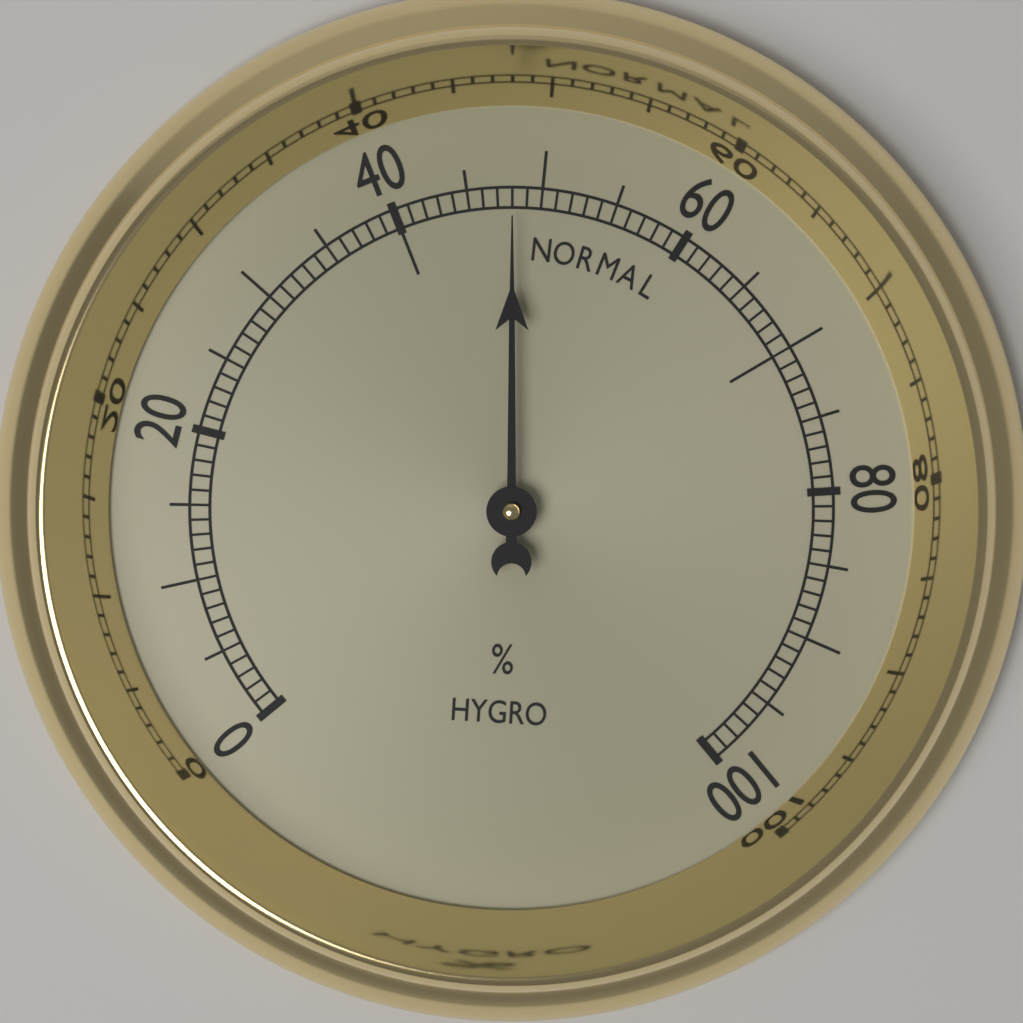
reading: 48 %
